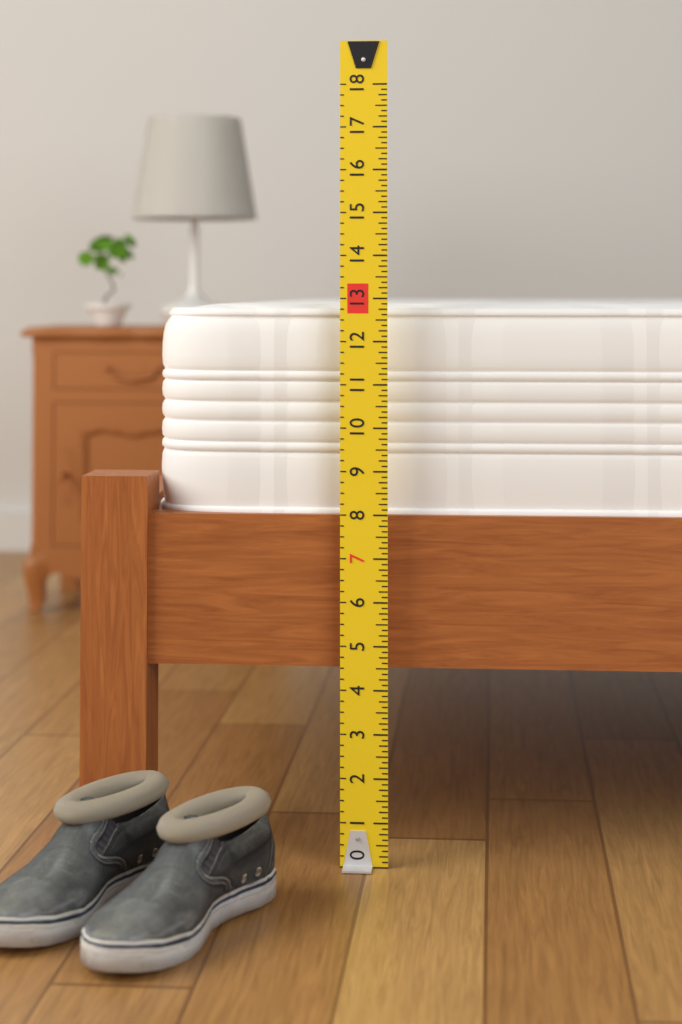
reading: 12.875 (no unit)
